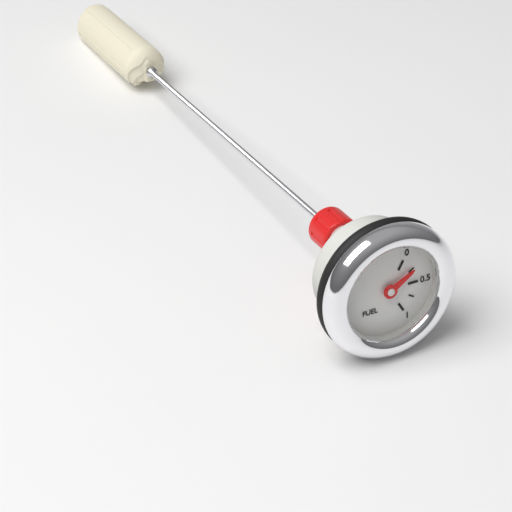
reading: 0.25 (no unit)
